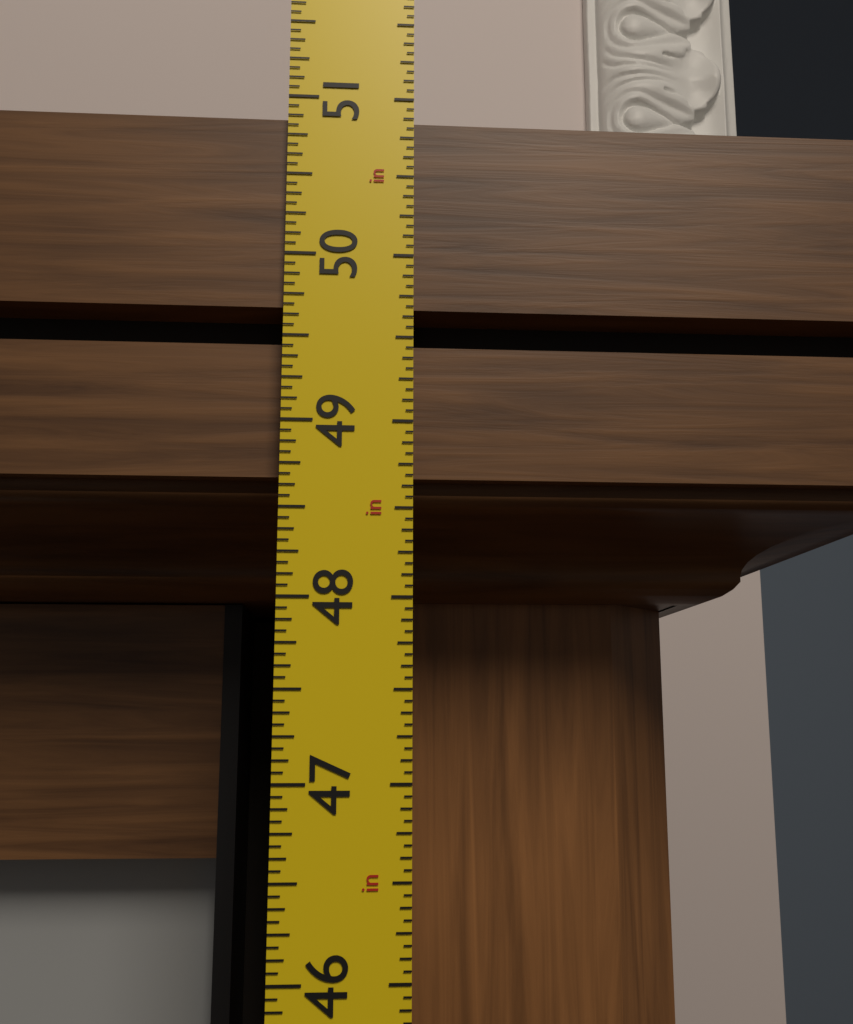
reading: 50.8750 in
